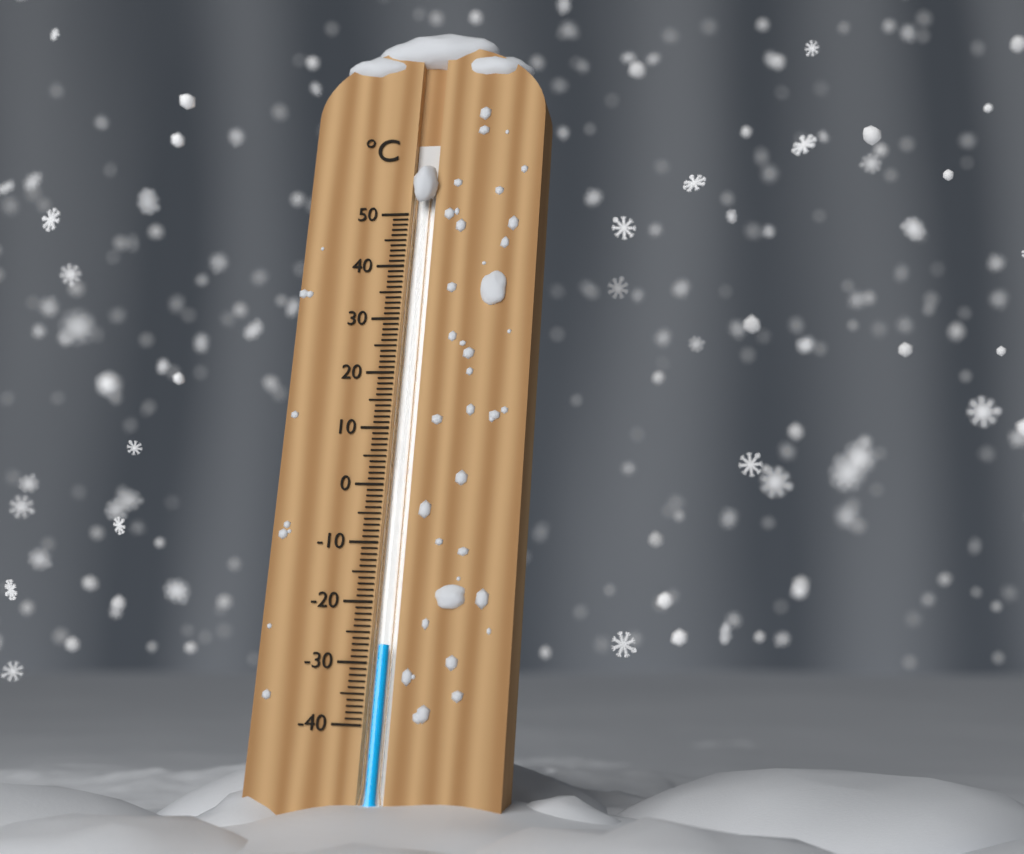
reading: -27 °C
